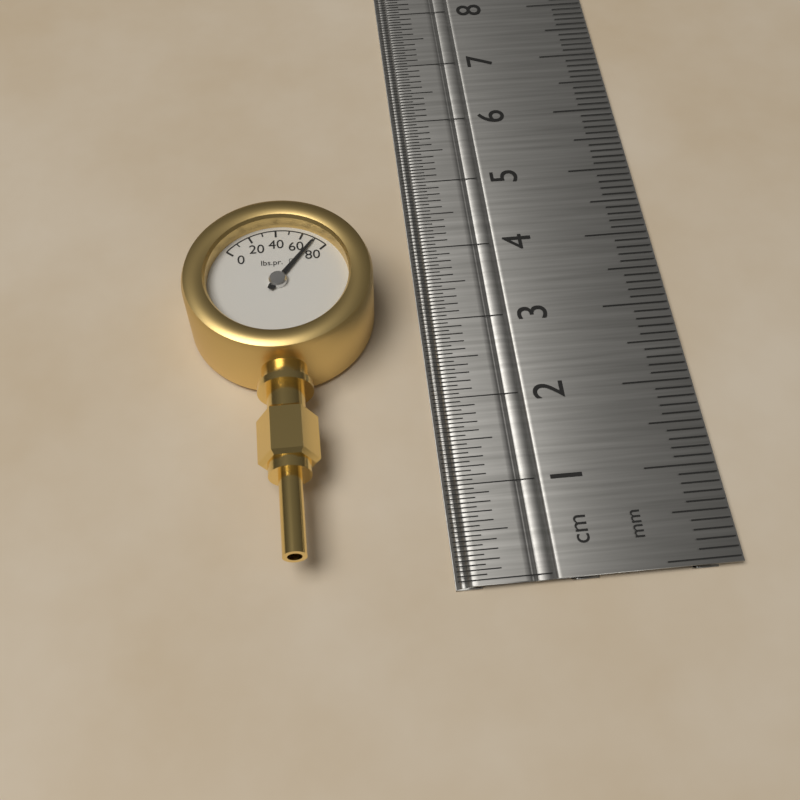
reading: 70 psi
